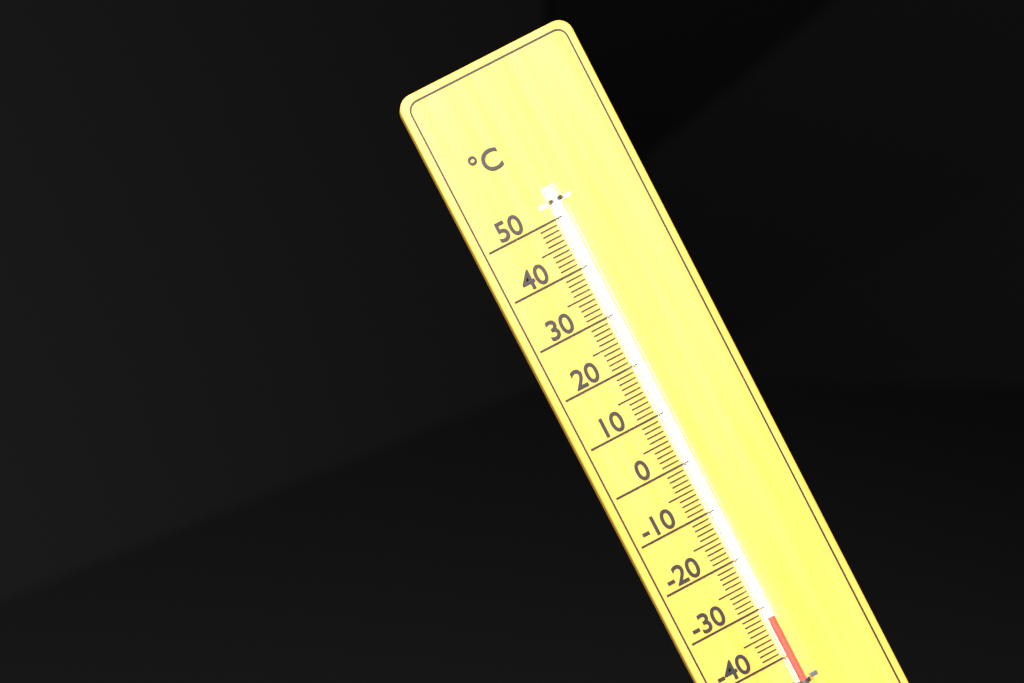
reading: -32 °C
